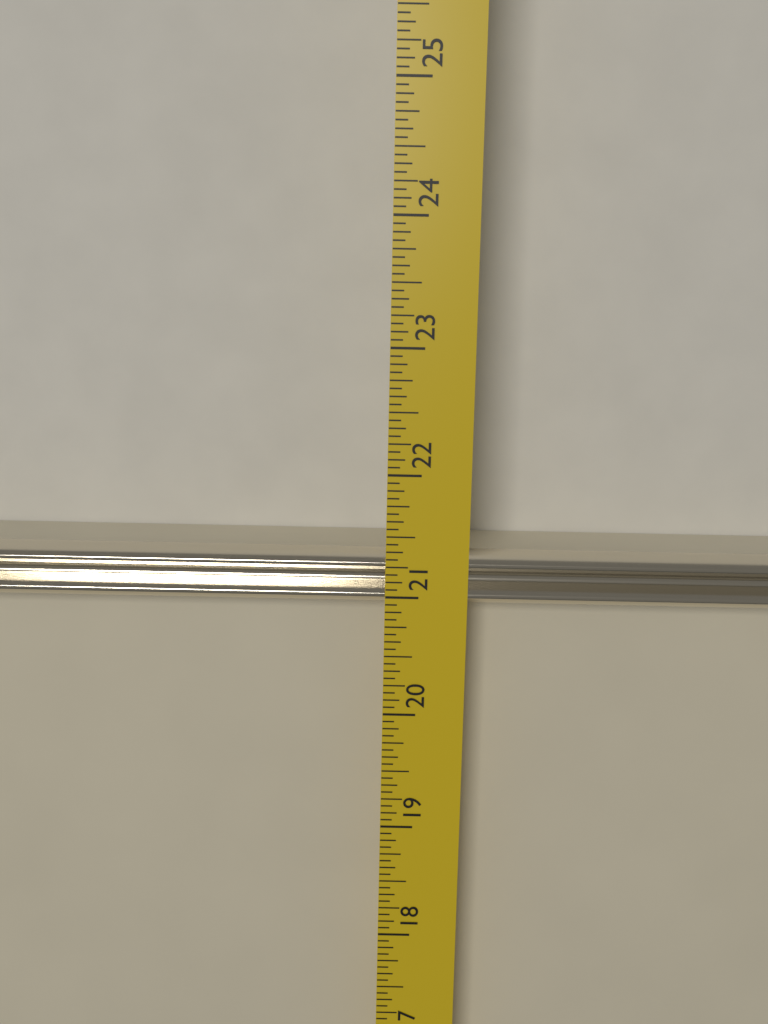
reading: 21.2500 in
